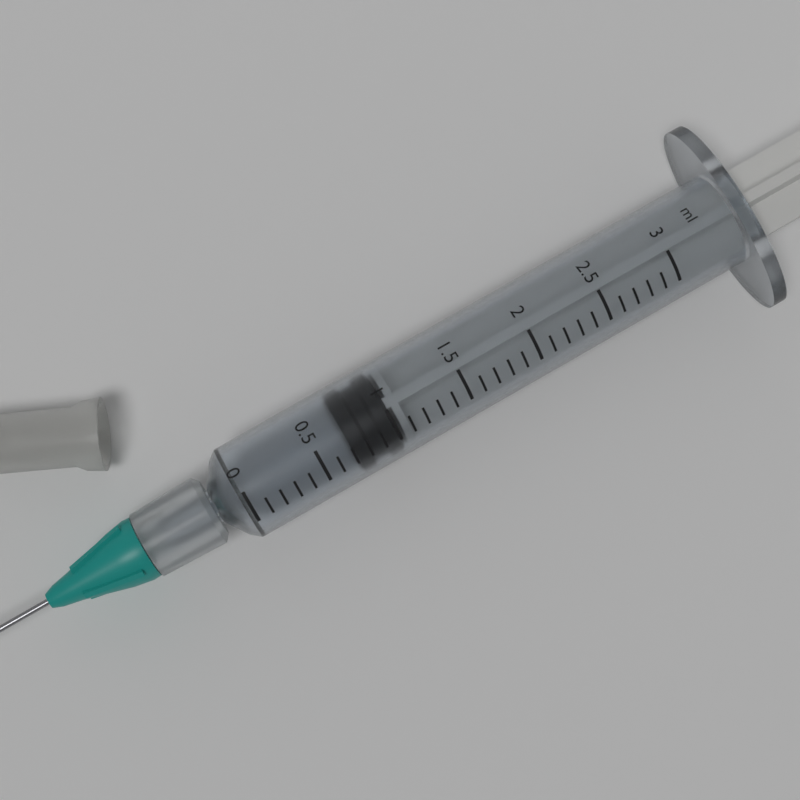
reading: 0.7 ml
